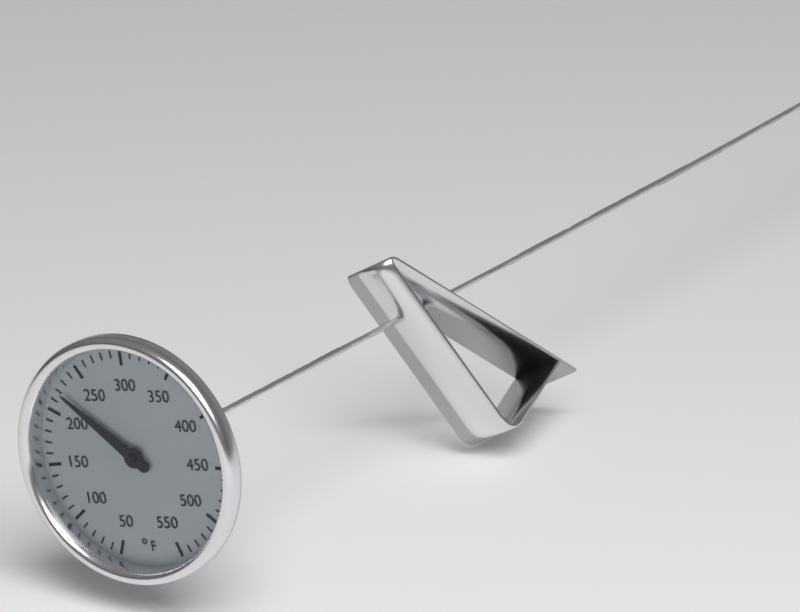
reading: 220 °F
